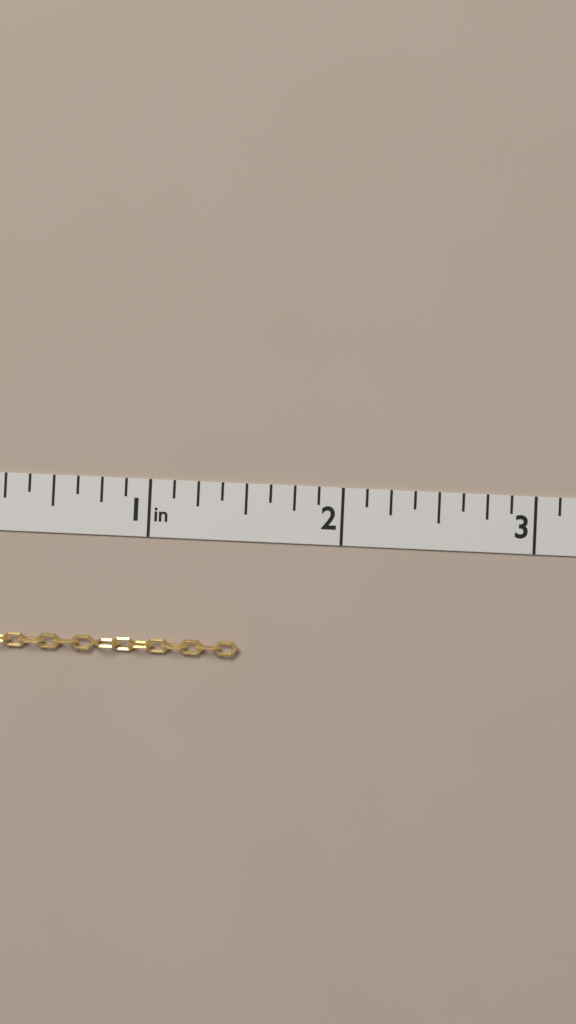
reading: 1.500 in
